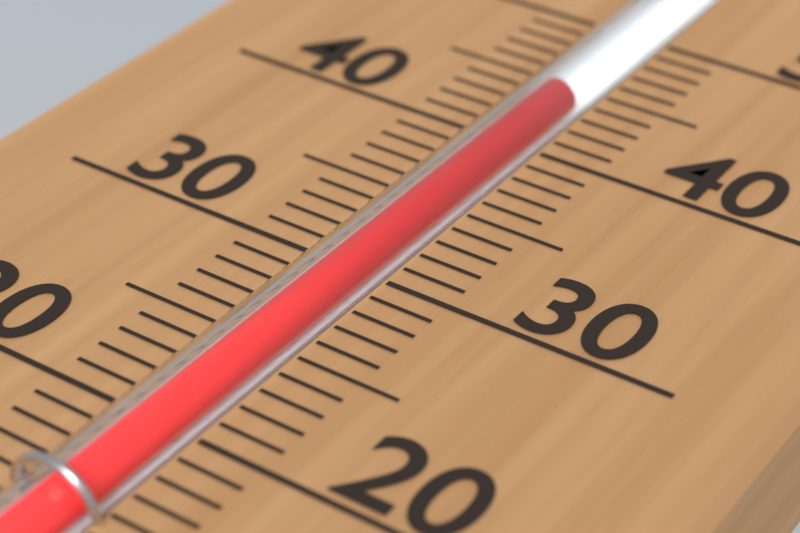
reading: 44 (no unit)
